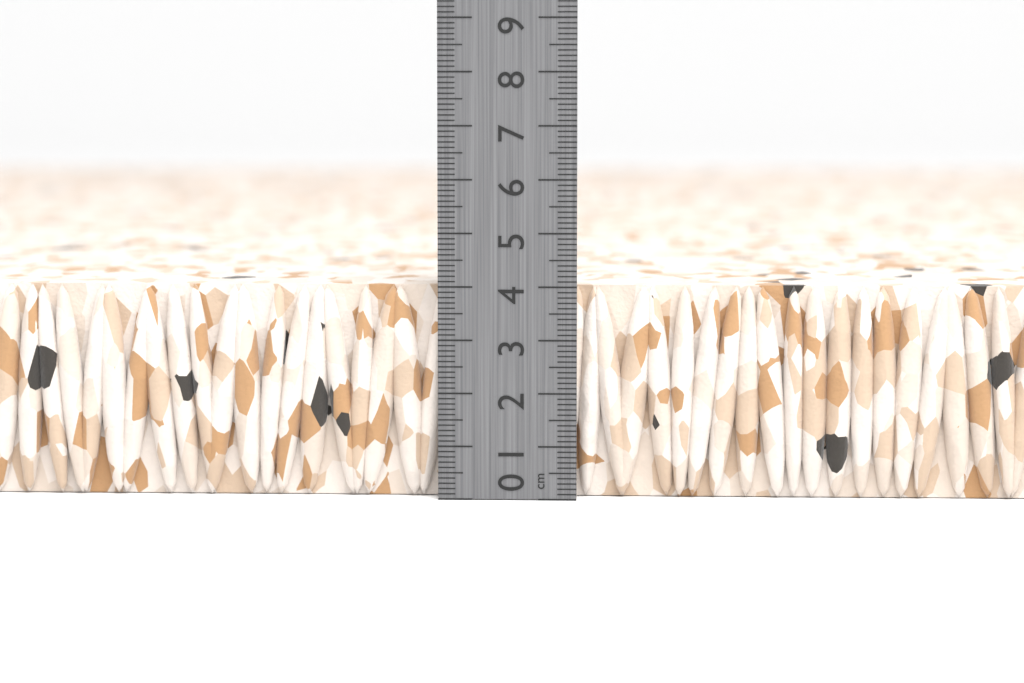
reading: 4.0 cm
